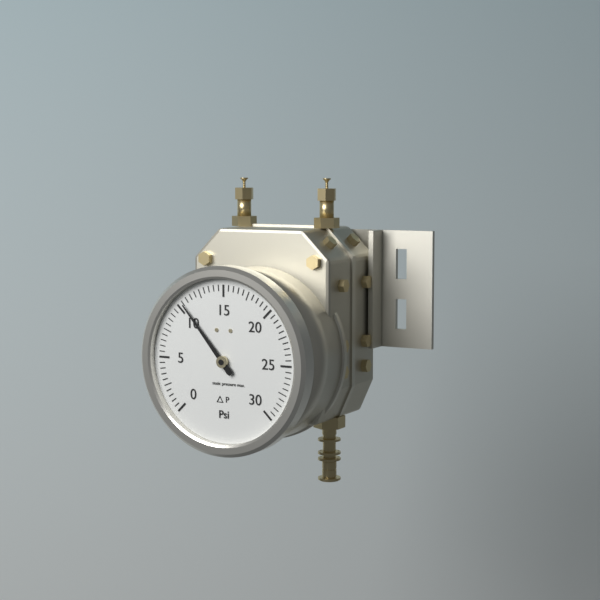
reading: 10.5 psi
